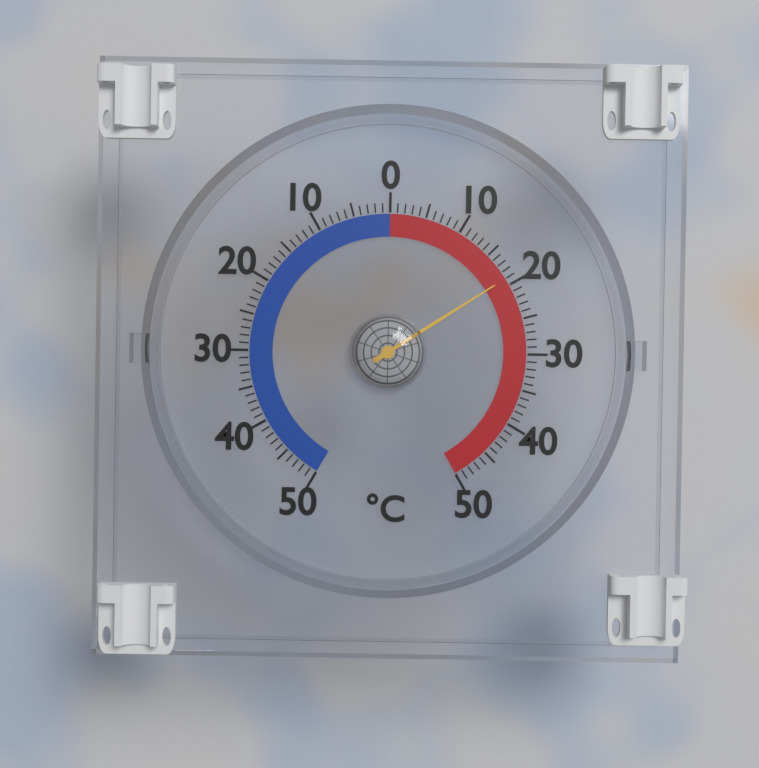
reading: 19 °C
